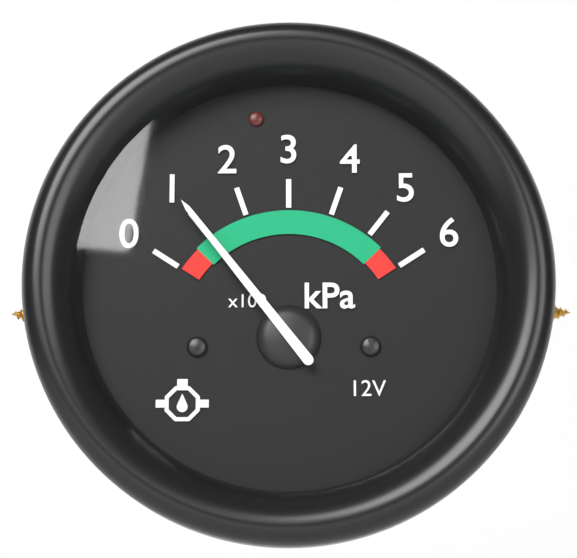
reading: 100 kPa
